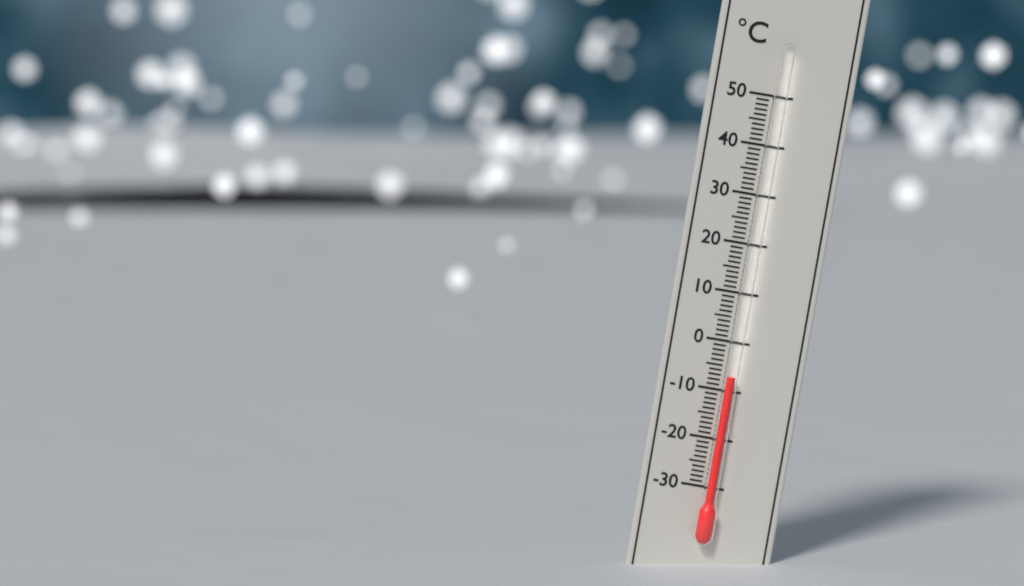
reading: -7 °C
